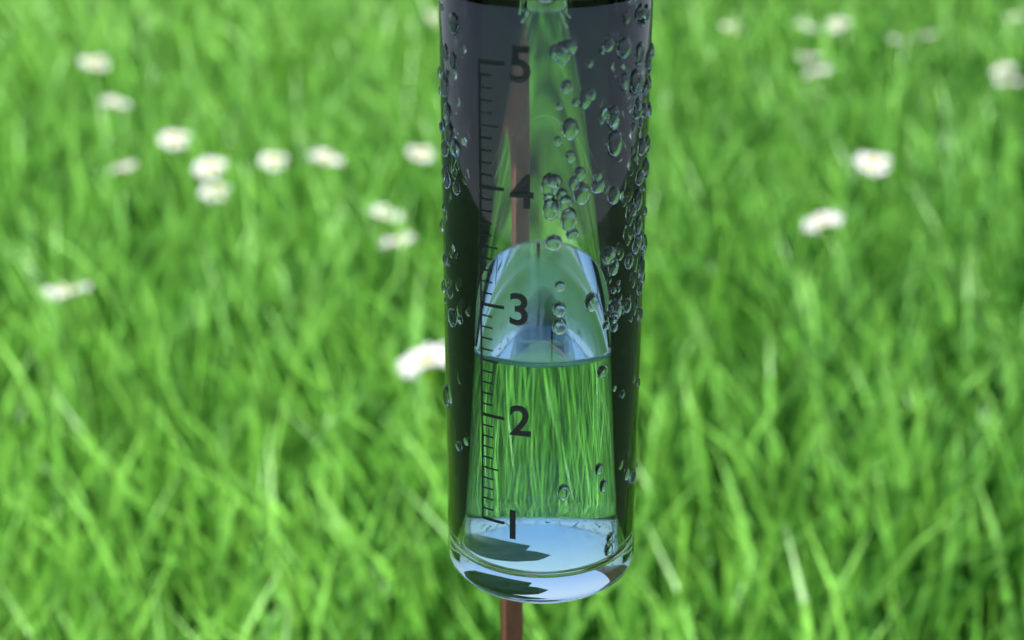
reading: 2.5 (no unit)
